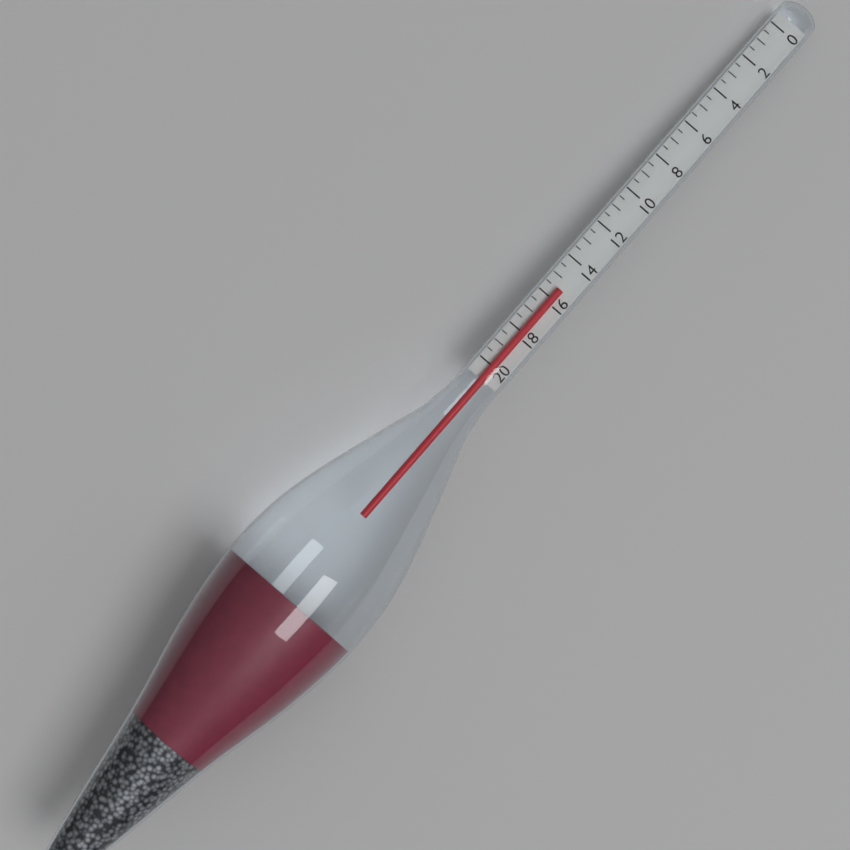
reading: 15.5 (no unit)
